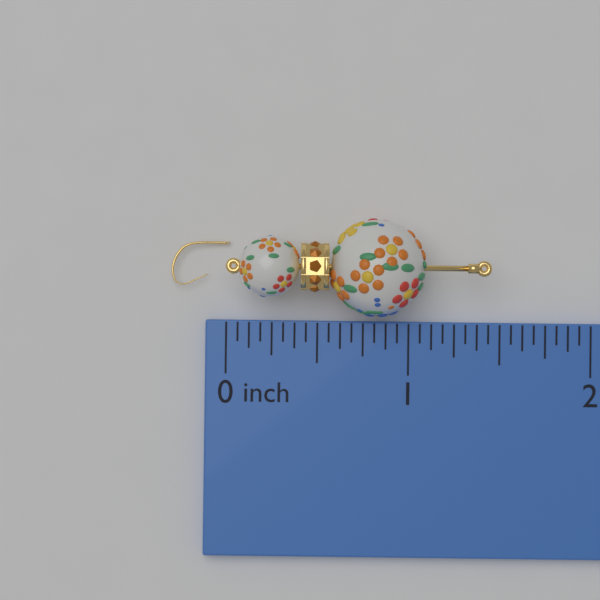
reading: 1.4375 inch
